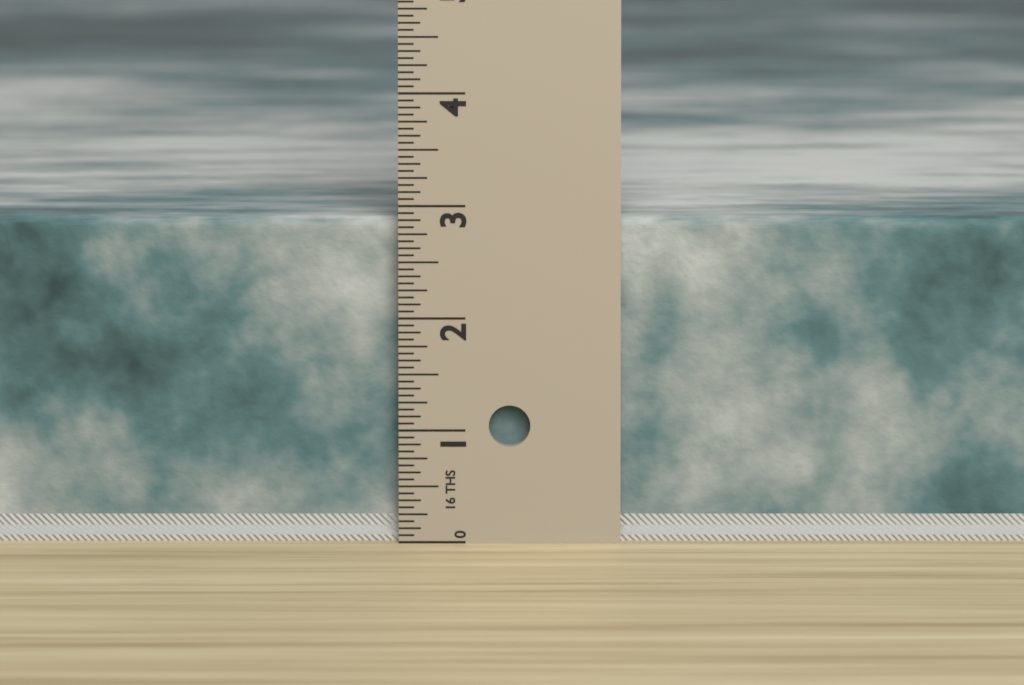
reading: 2.8750 in
